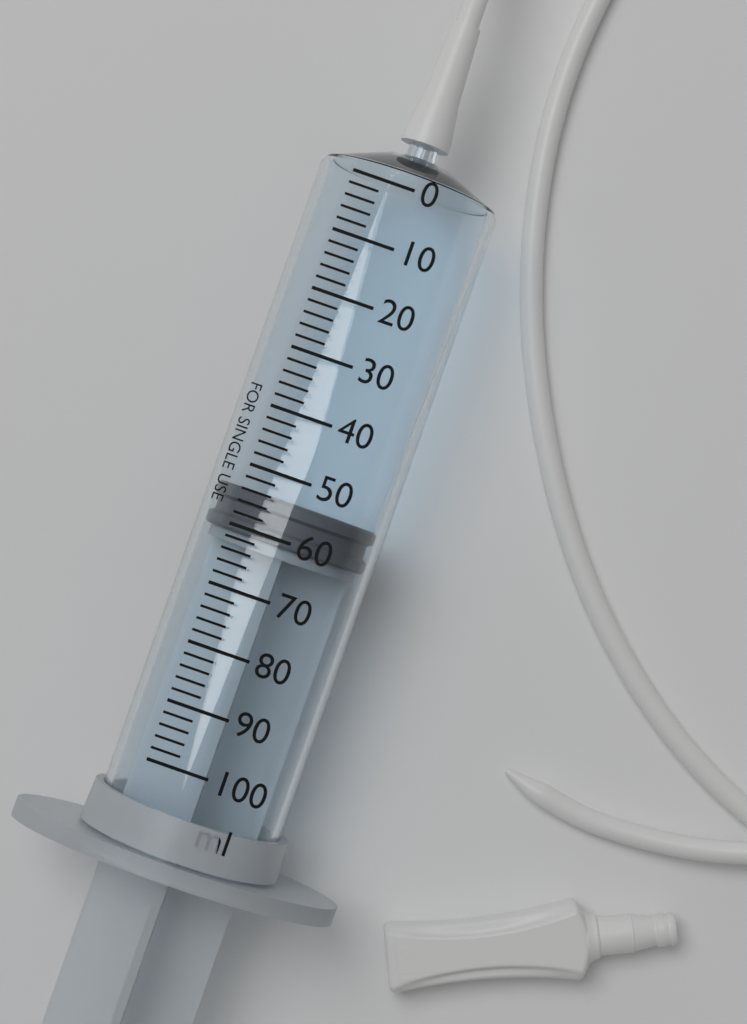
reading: 54 ml
